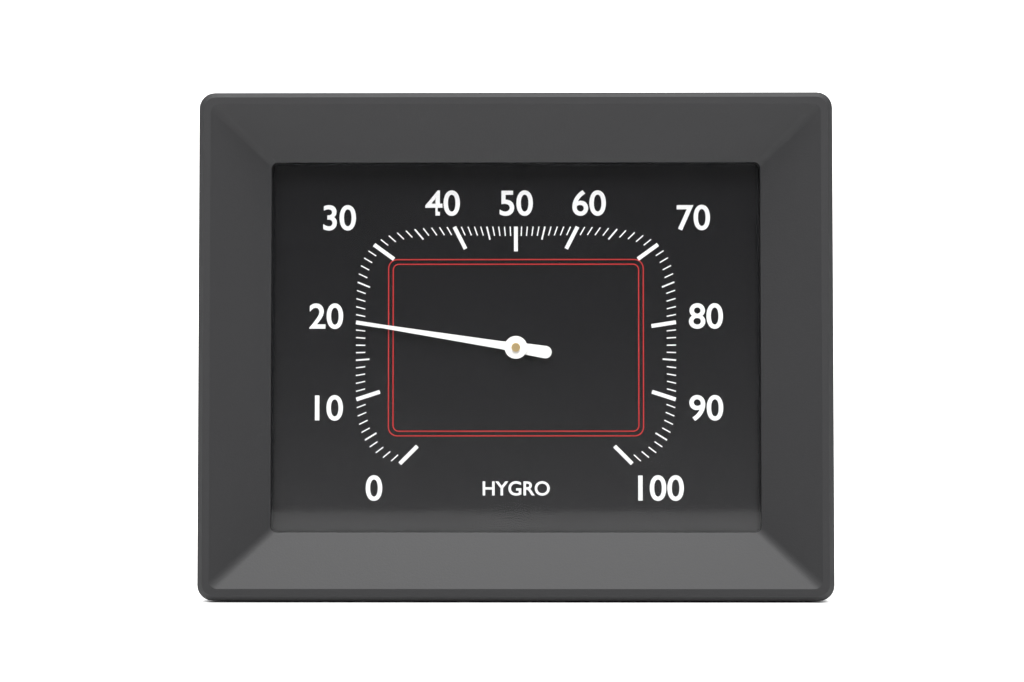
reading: 20 %
